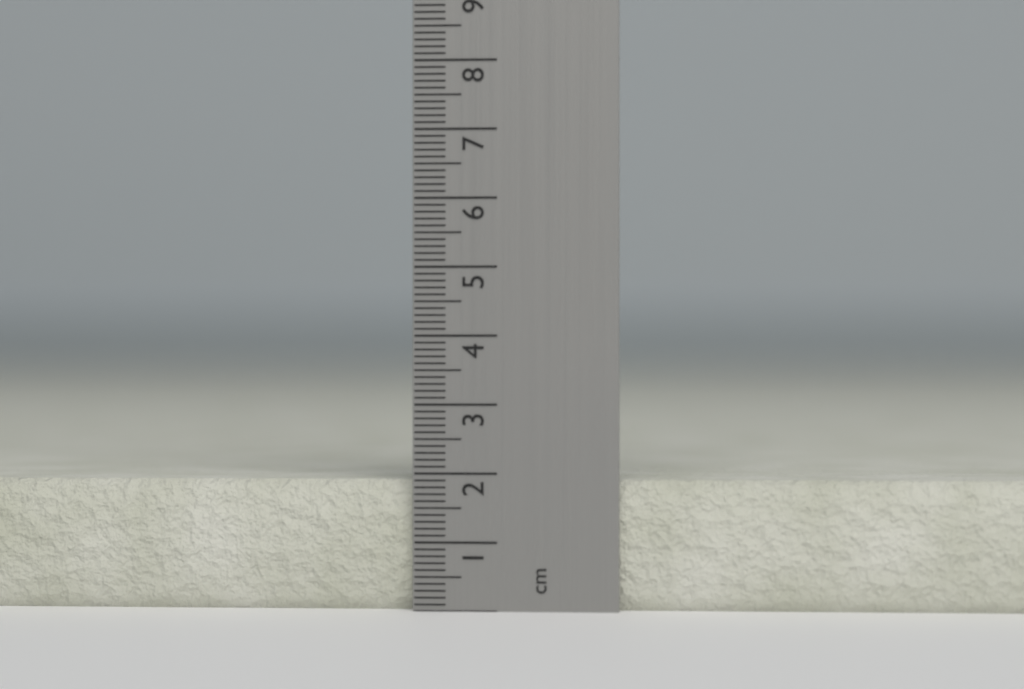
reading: 1.9 cm
